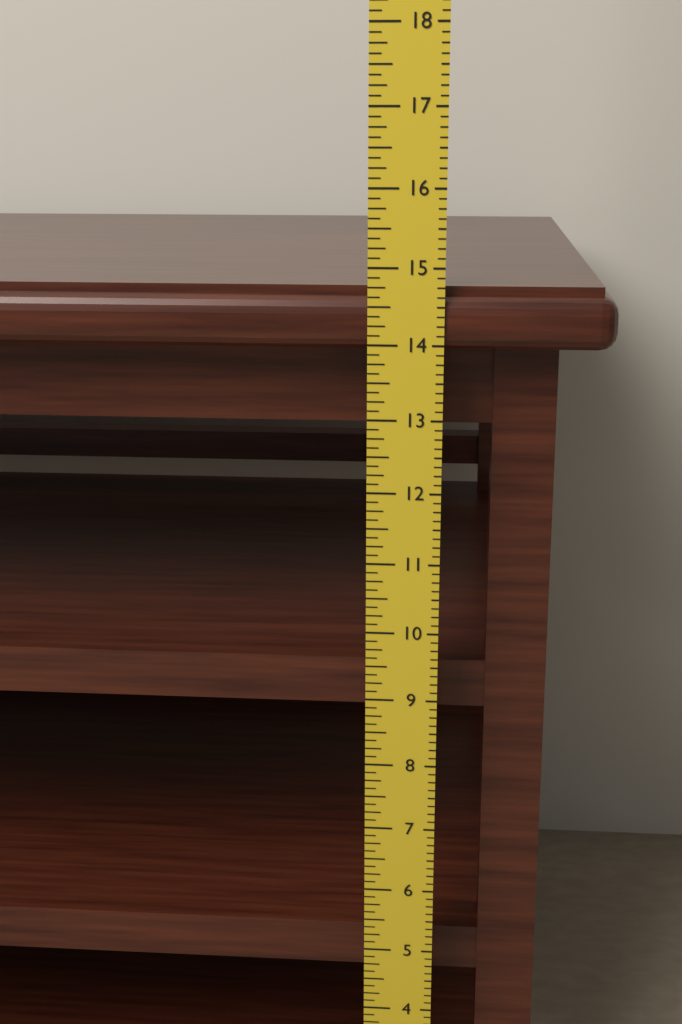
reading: 14.750 in
